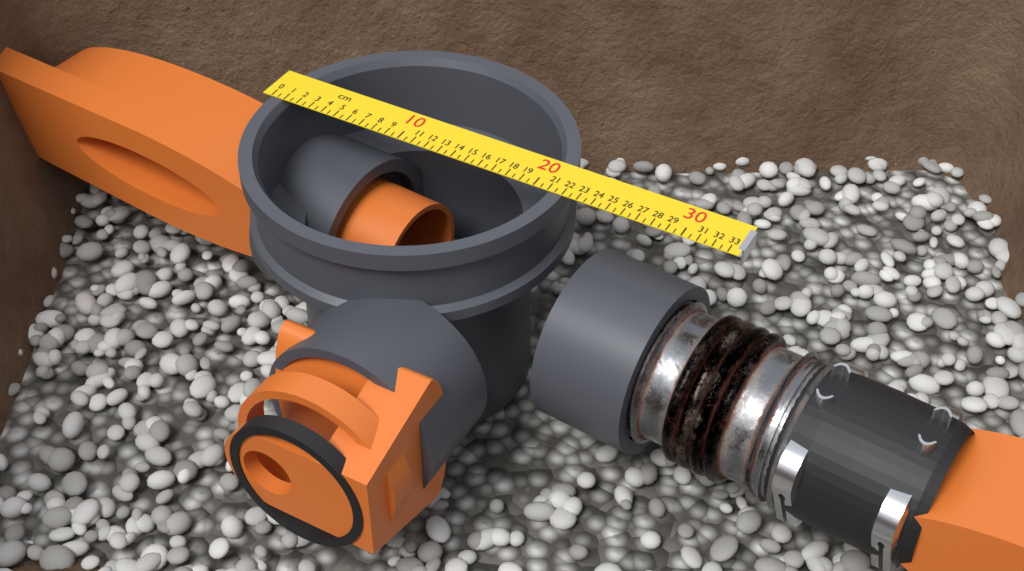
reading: 22.0 cm
